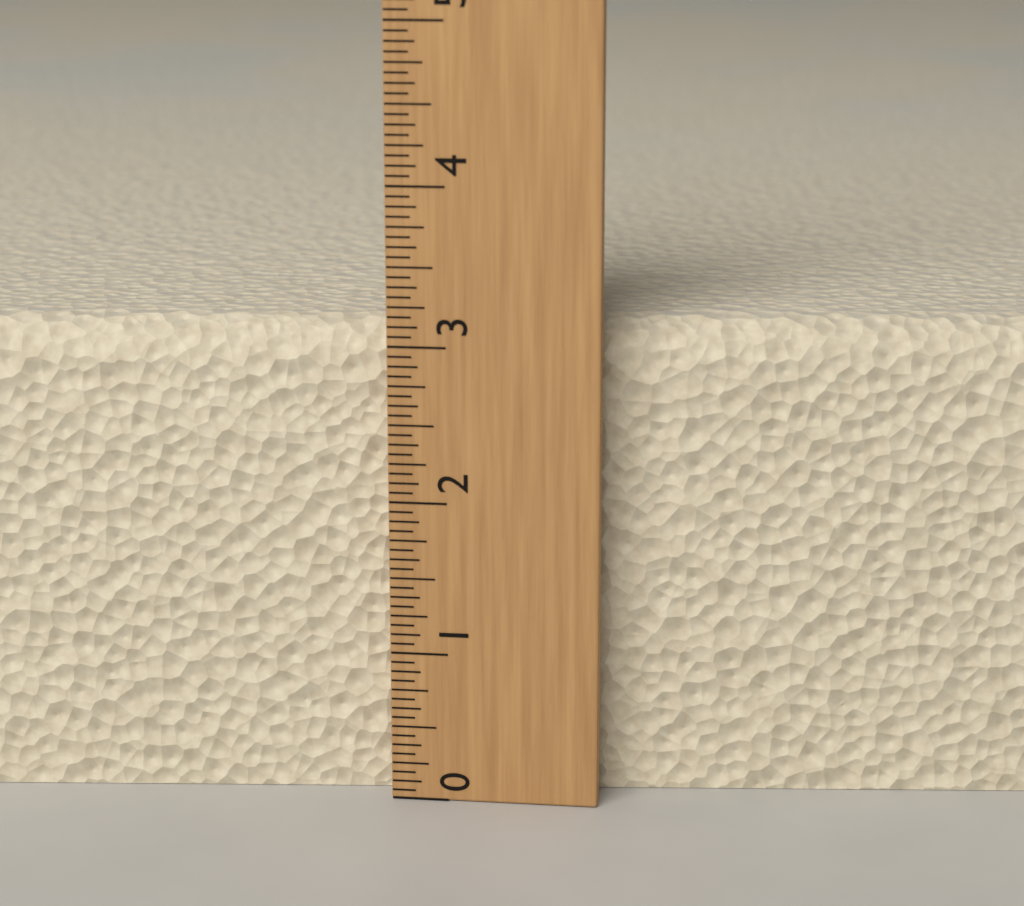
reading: 3.1250 (no unit)
